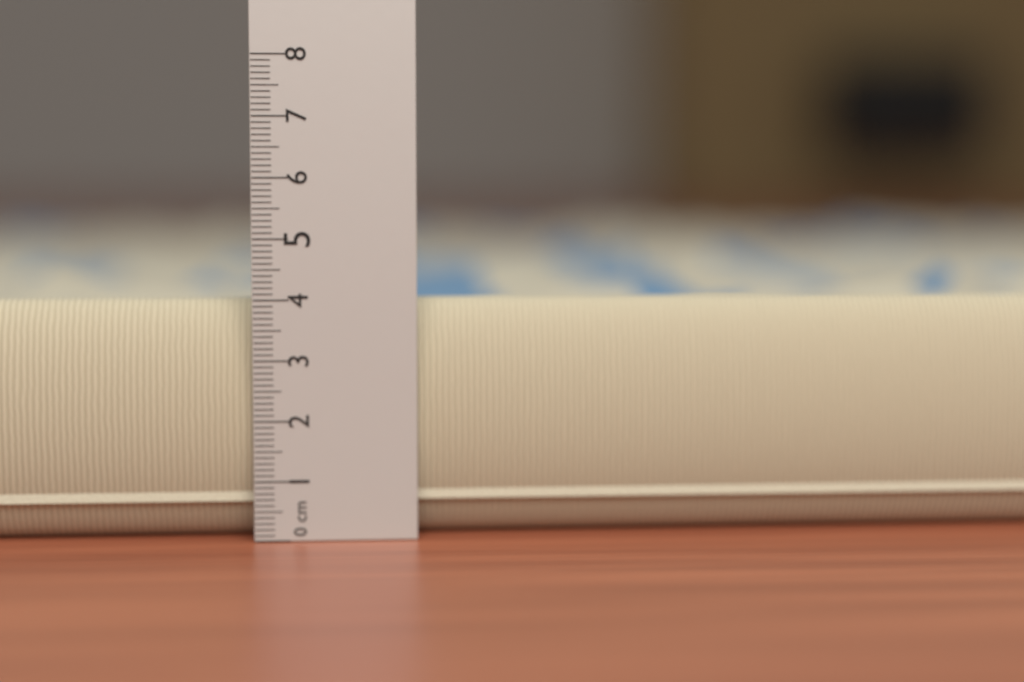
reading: 4.0 cm
